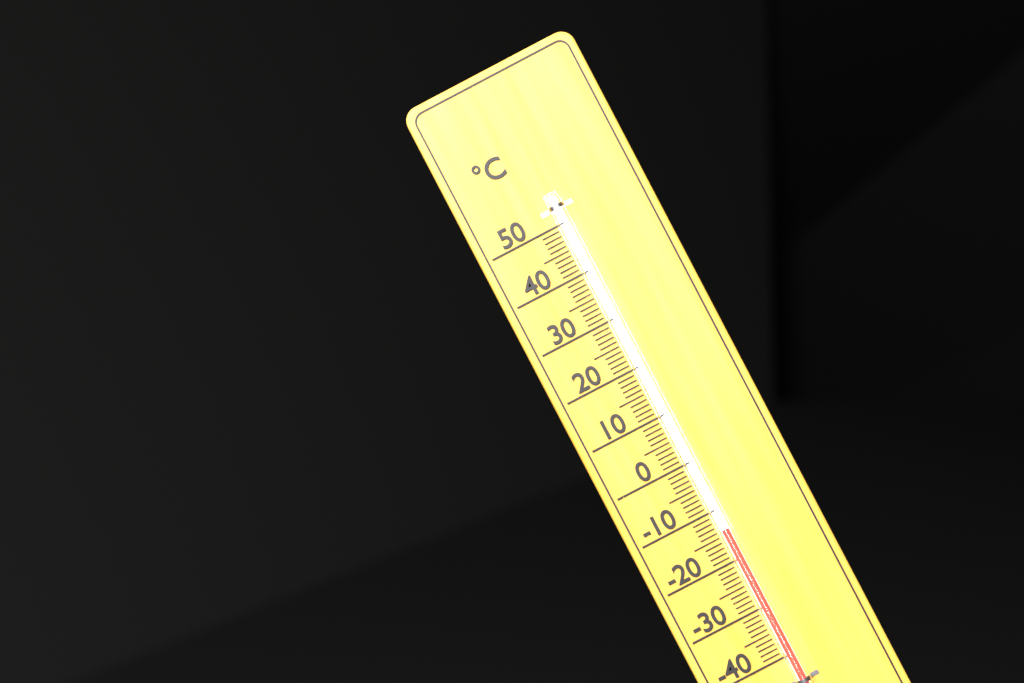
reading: -14 °C
